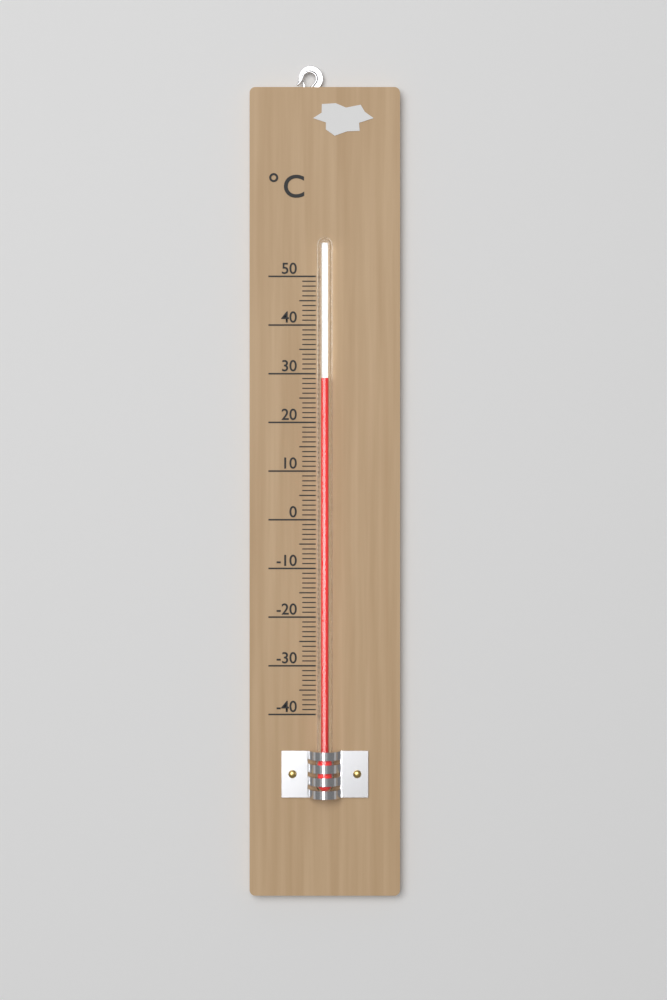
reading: 29 °C
